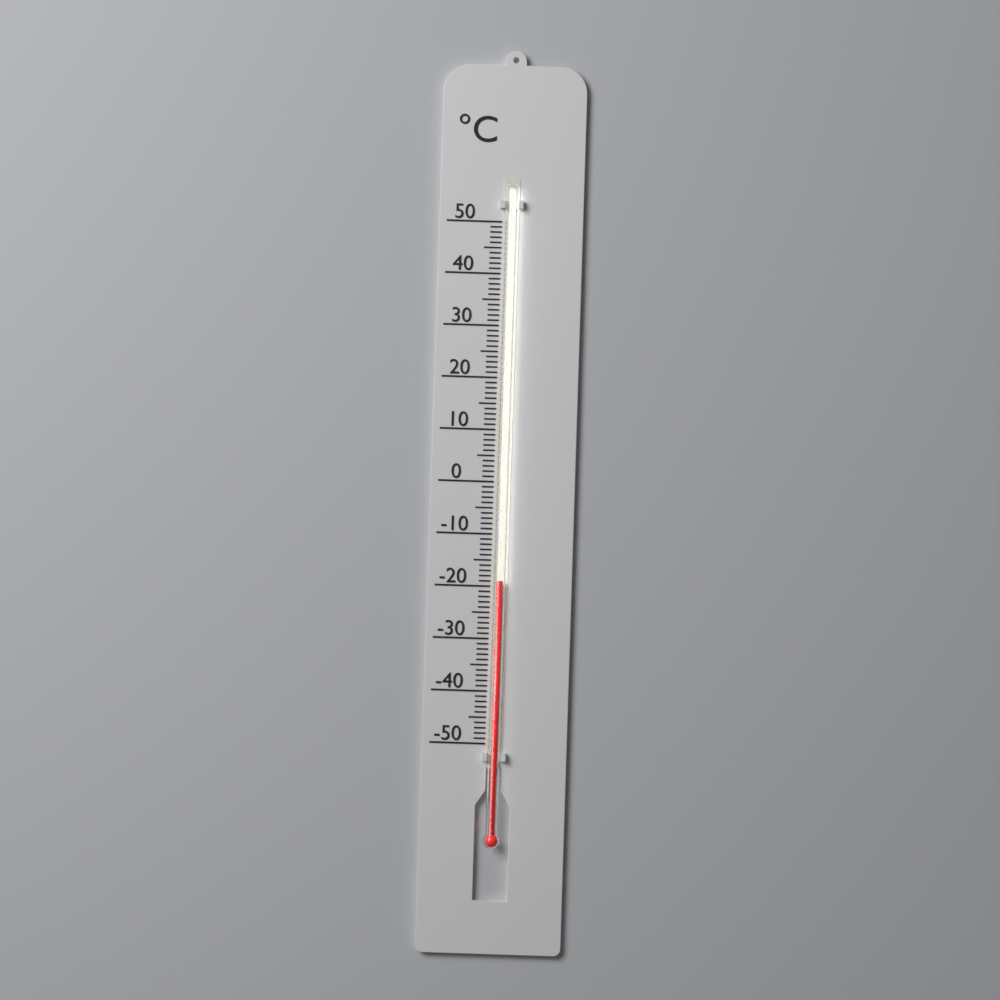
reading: -19 °C
